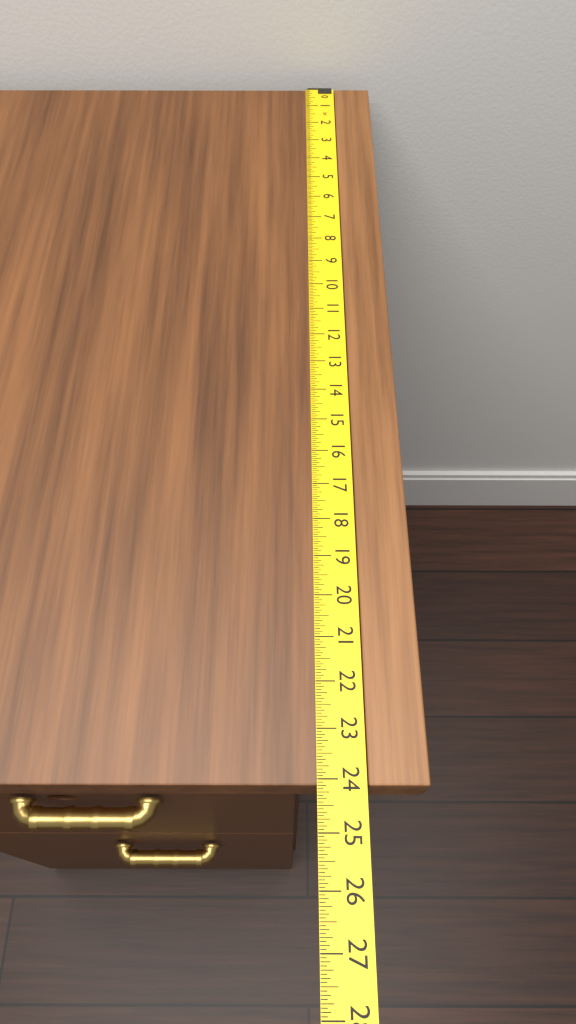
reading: 24.1250 in
